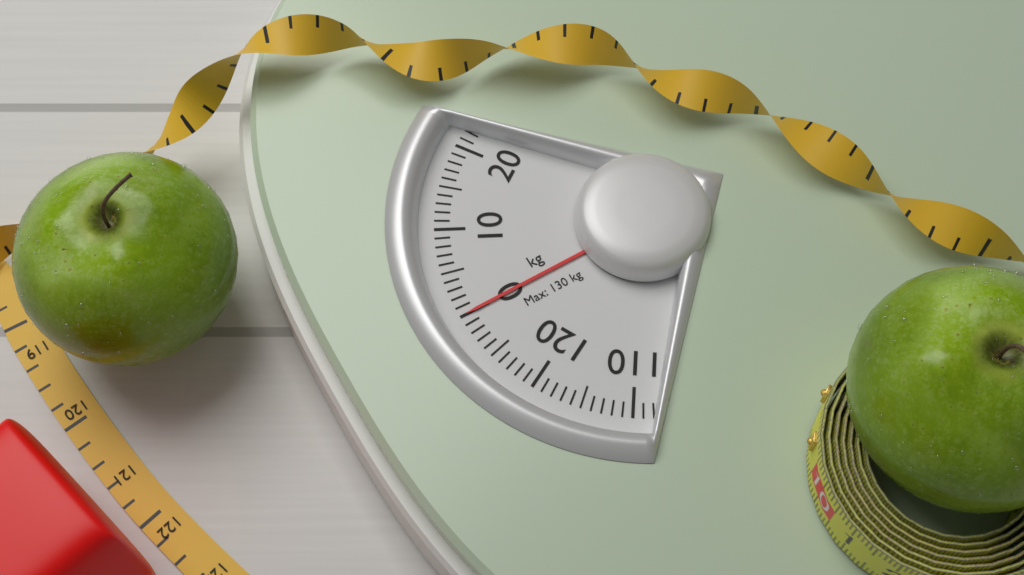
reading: 0 kg
